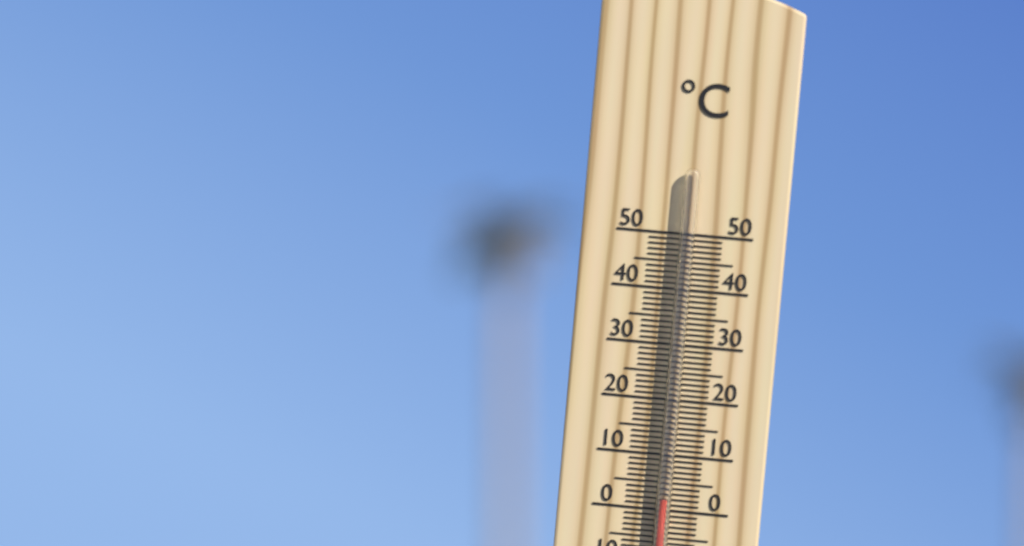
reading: 2 °C
